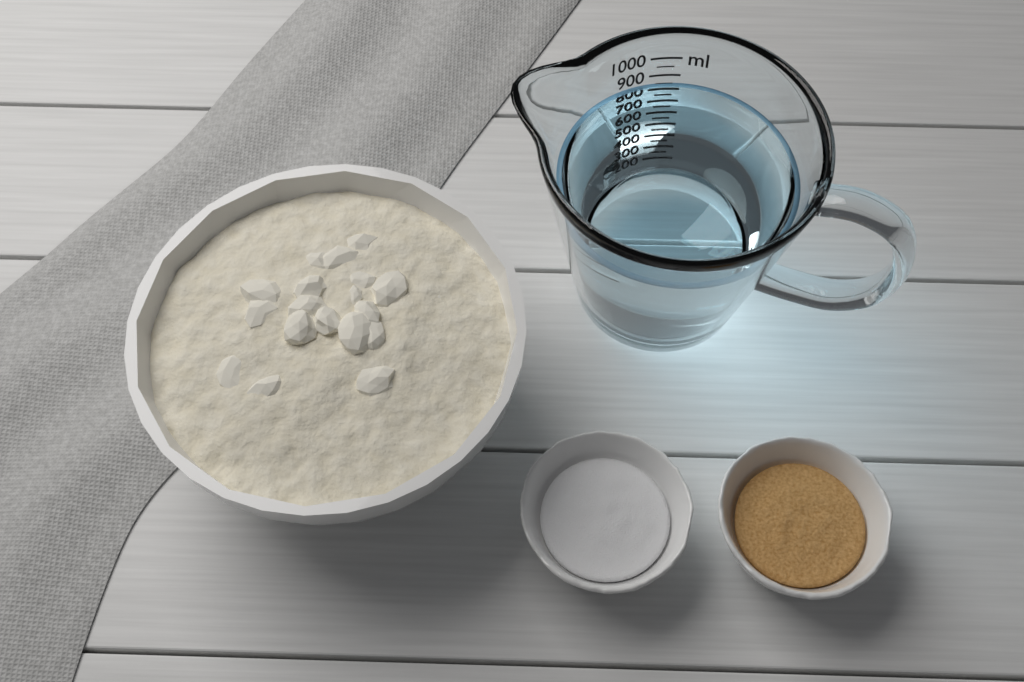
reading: 850 ml
